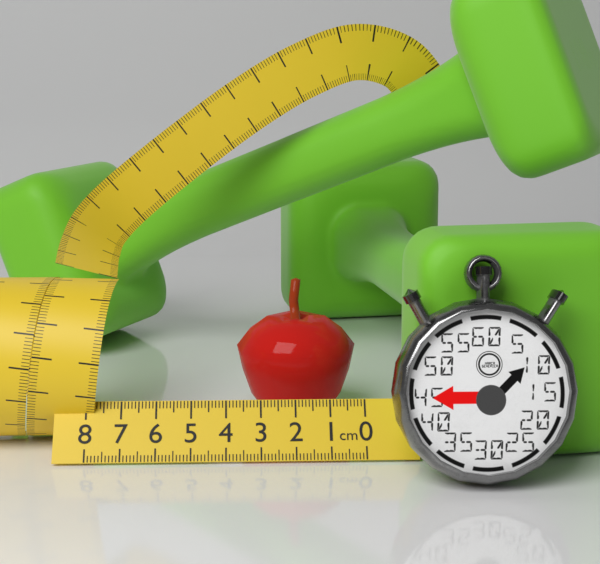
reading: 3.7 cm
